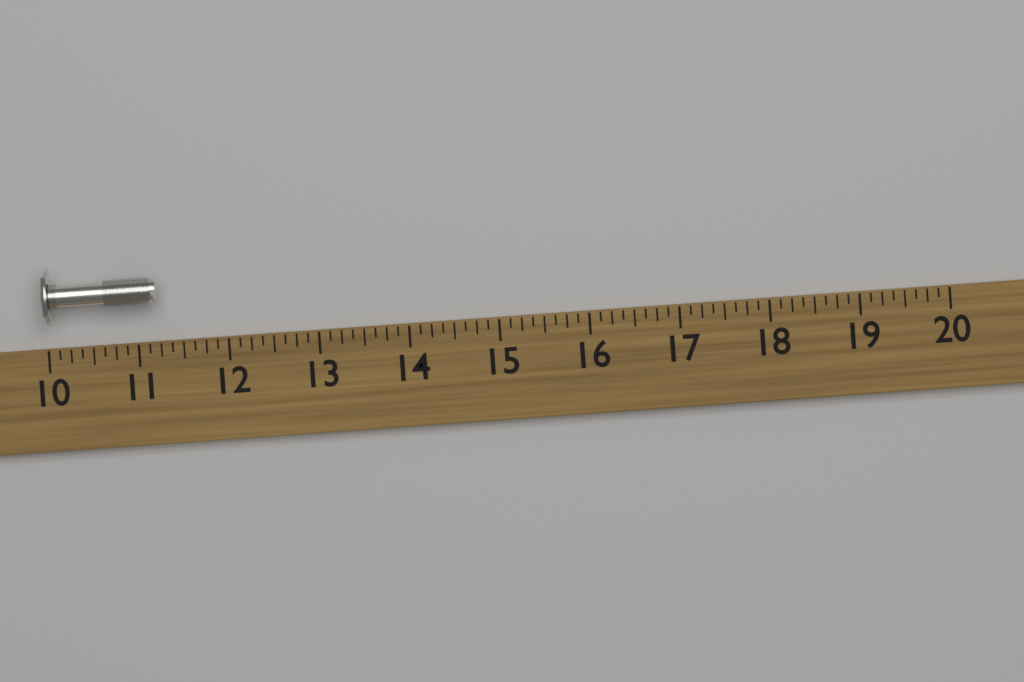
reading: 11.250 (no unit)
